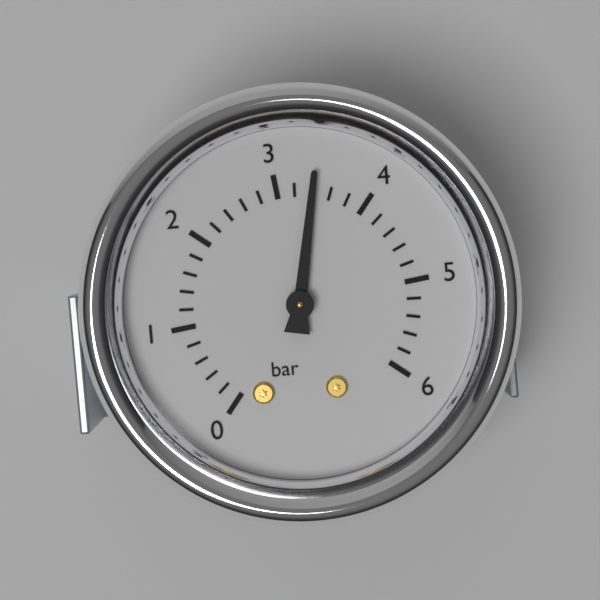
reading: 3.4 bar
